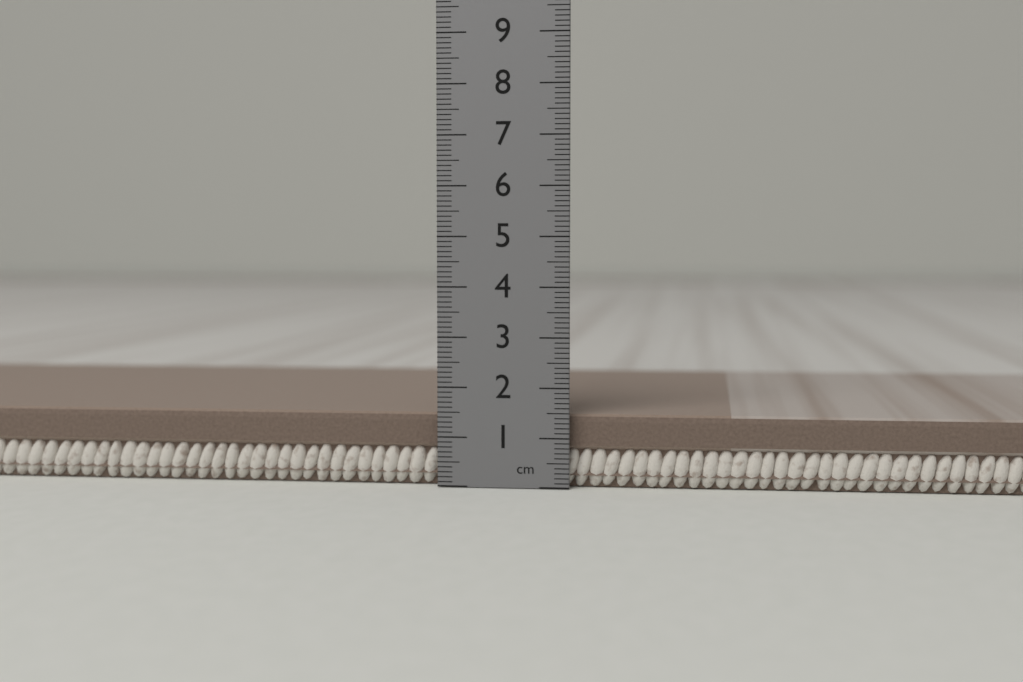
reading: 1.5 cm
